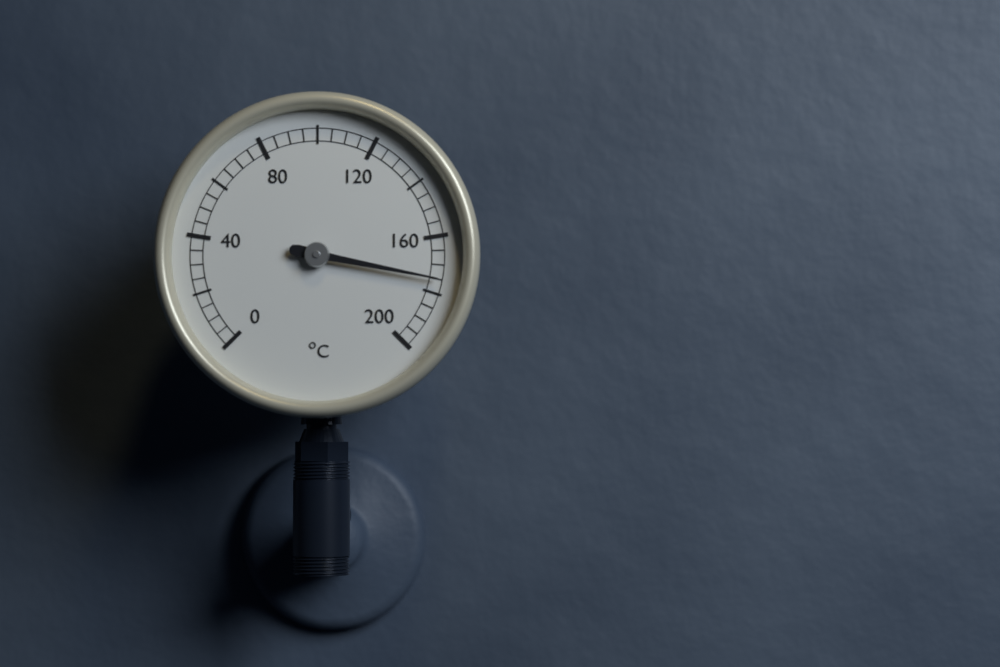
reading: 175 °C
